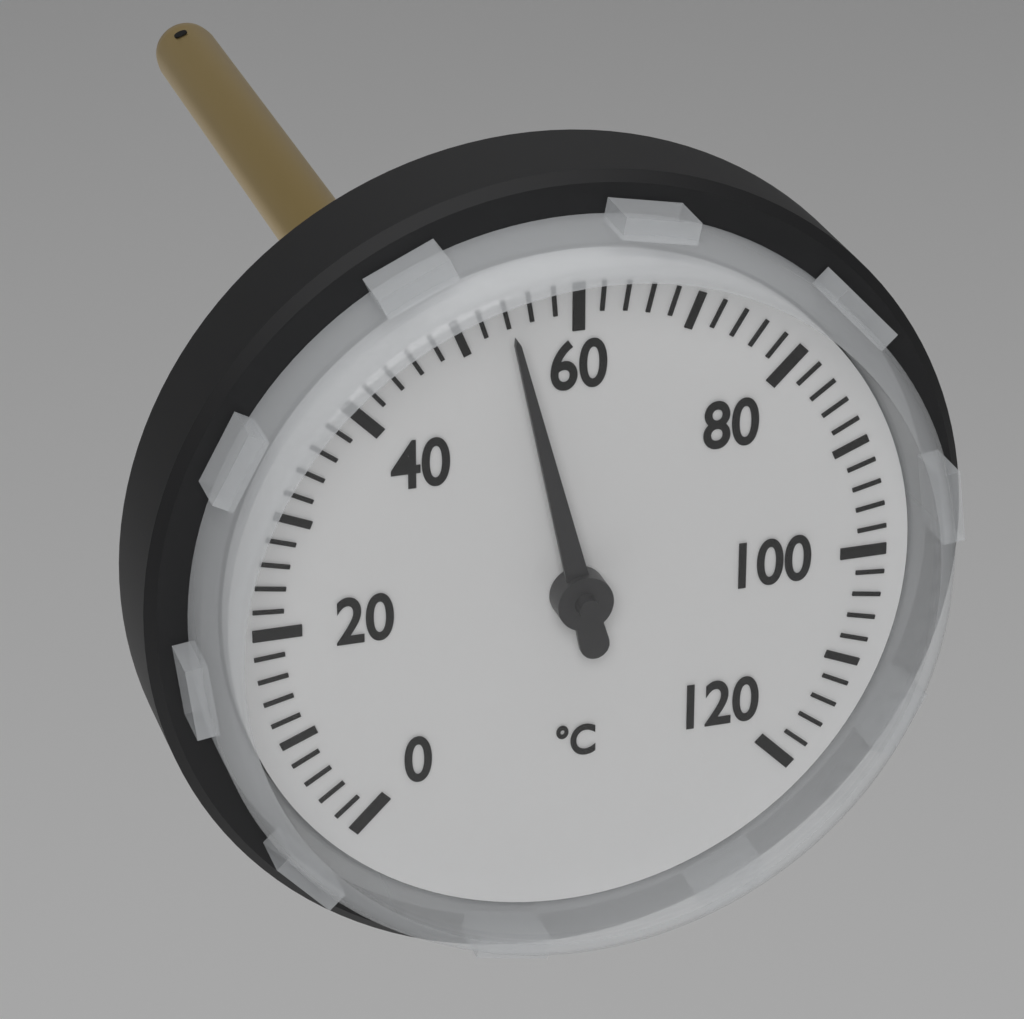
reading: 54 °C
